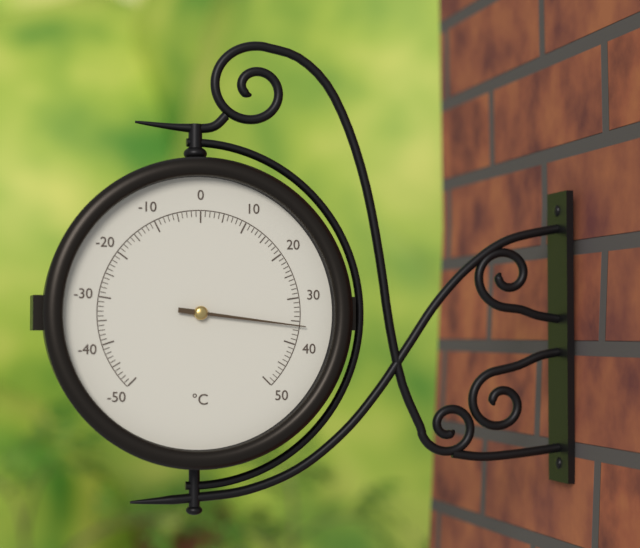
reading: 36 °C
